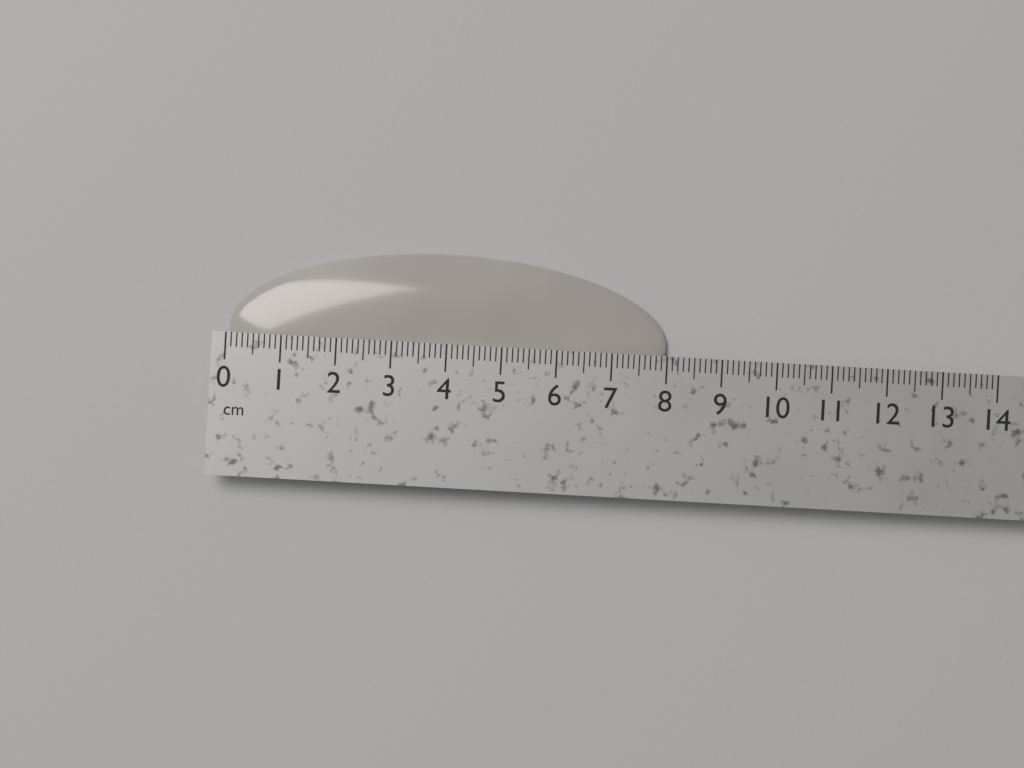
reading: 8.0 cm
